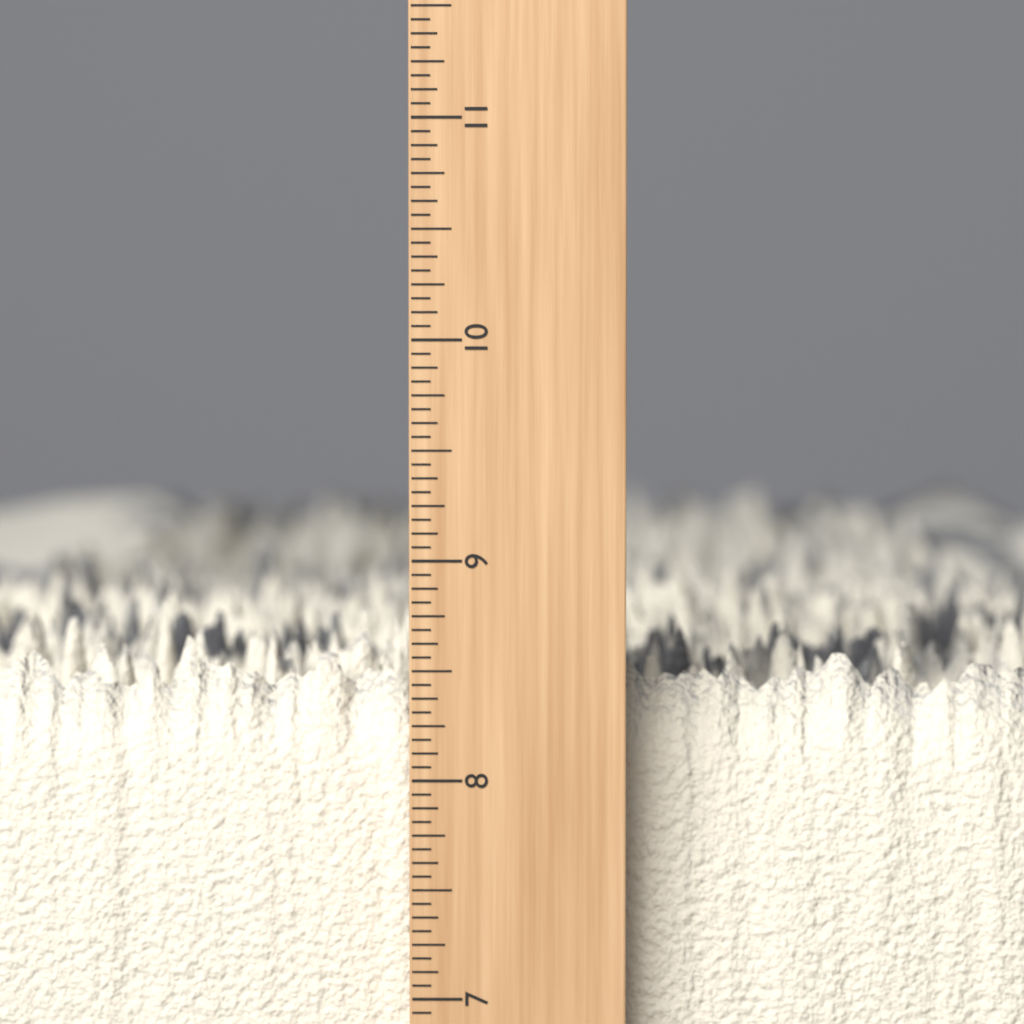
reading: 8.6875 inch
